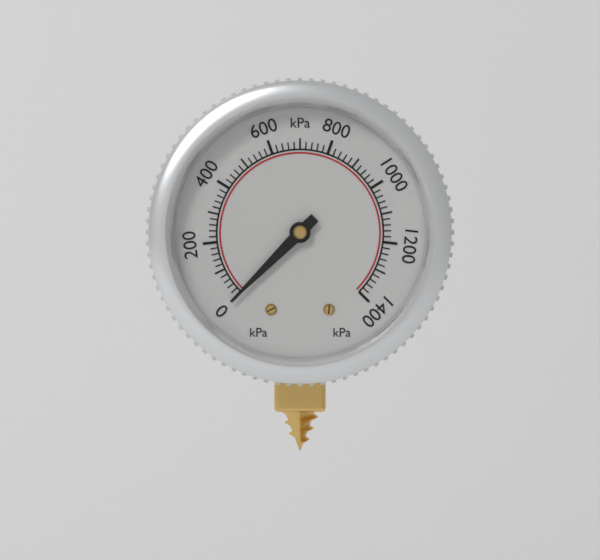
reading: 0 kPa
